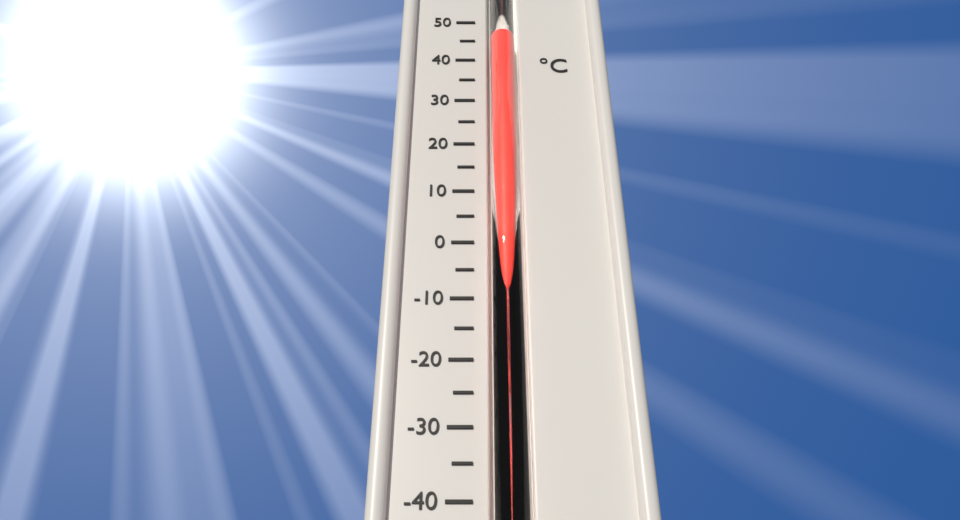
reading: 45 °C
